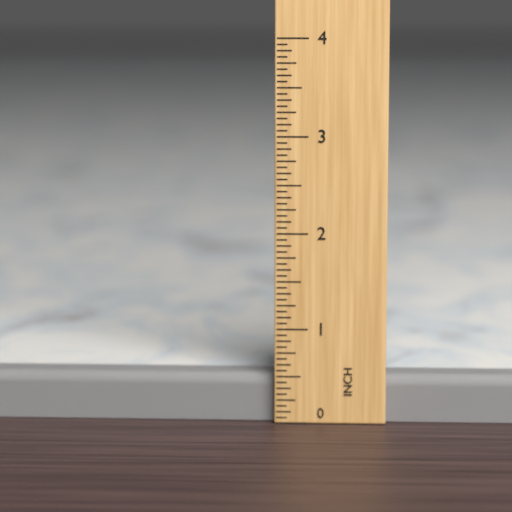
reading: 0.5000 in
